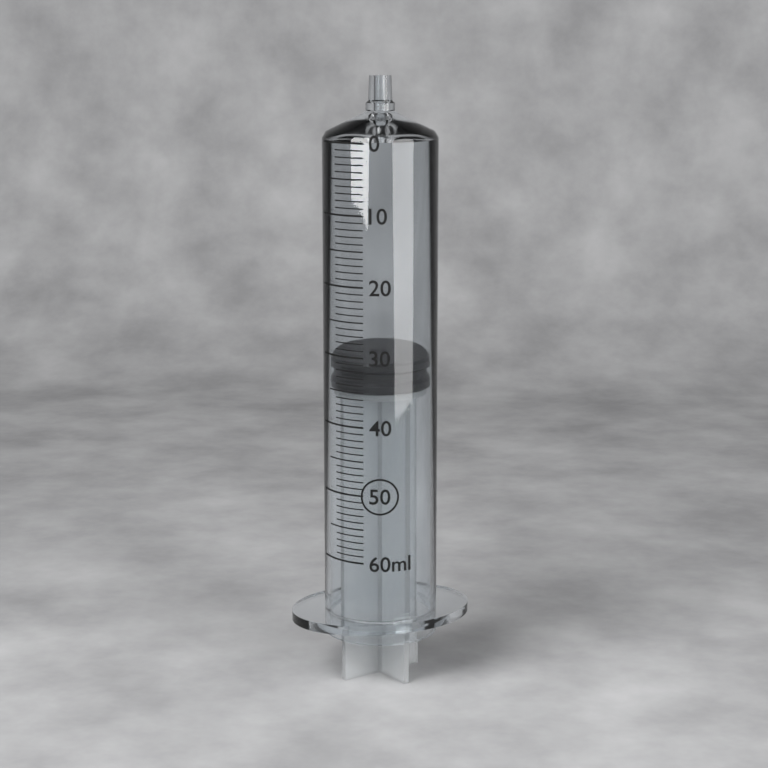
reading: 31 ml
